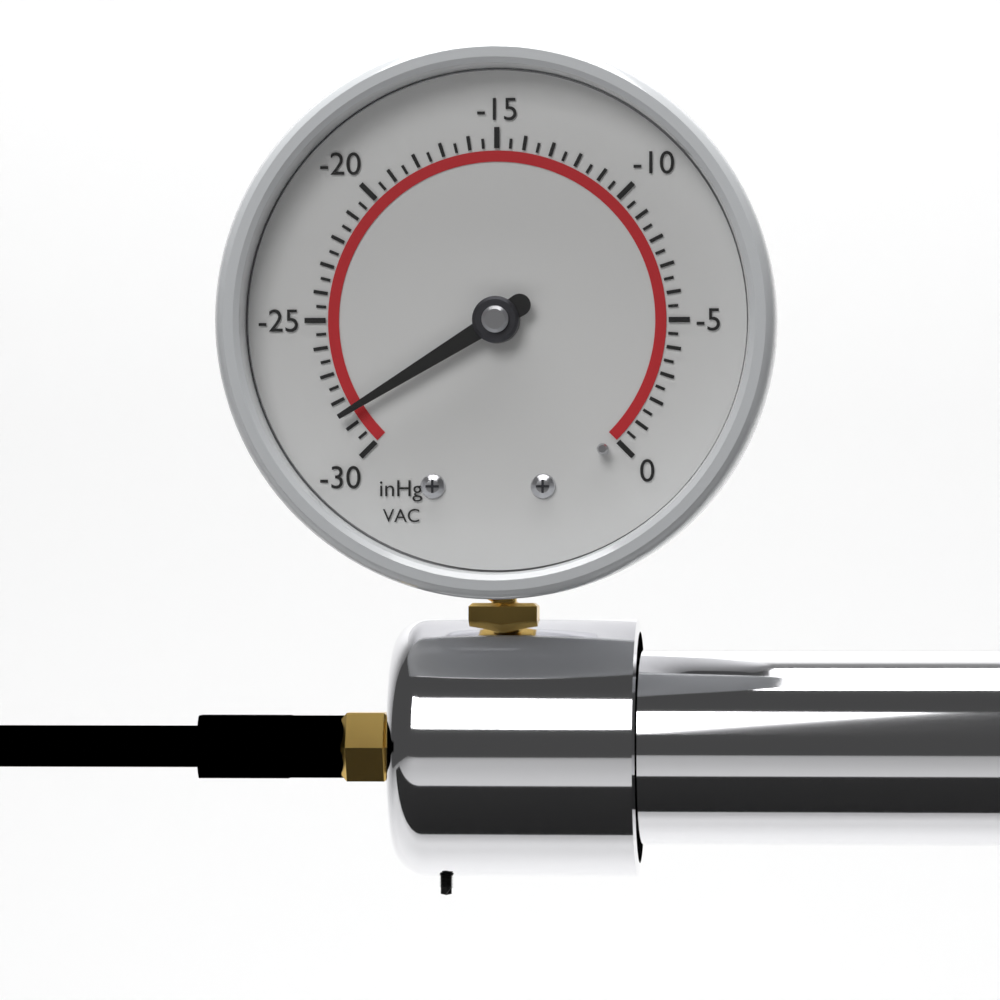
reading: -28.5 inHg
